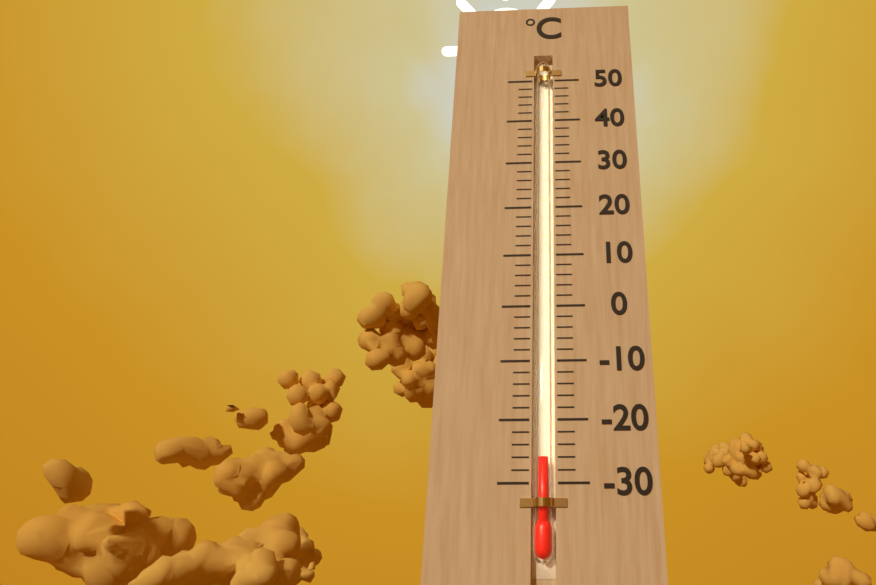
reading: -26 °C
